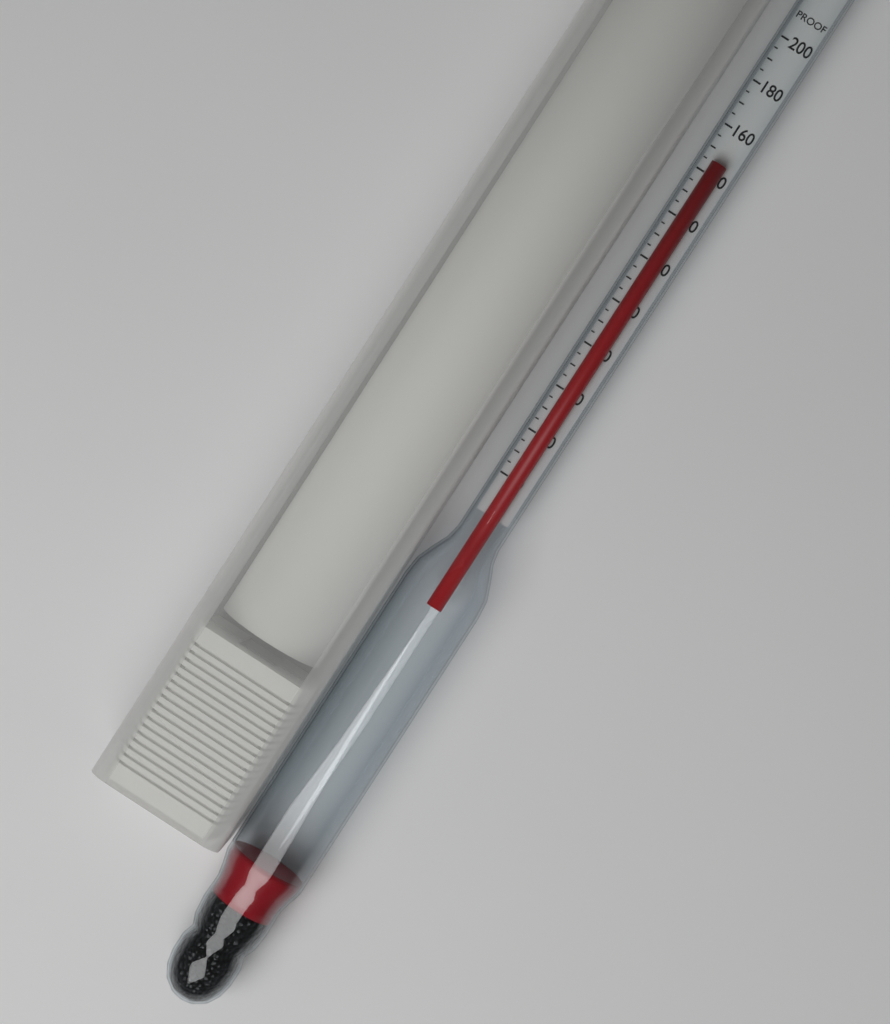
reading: 145 proof
